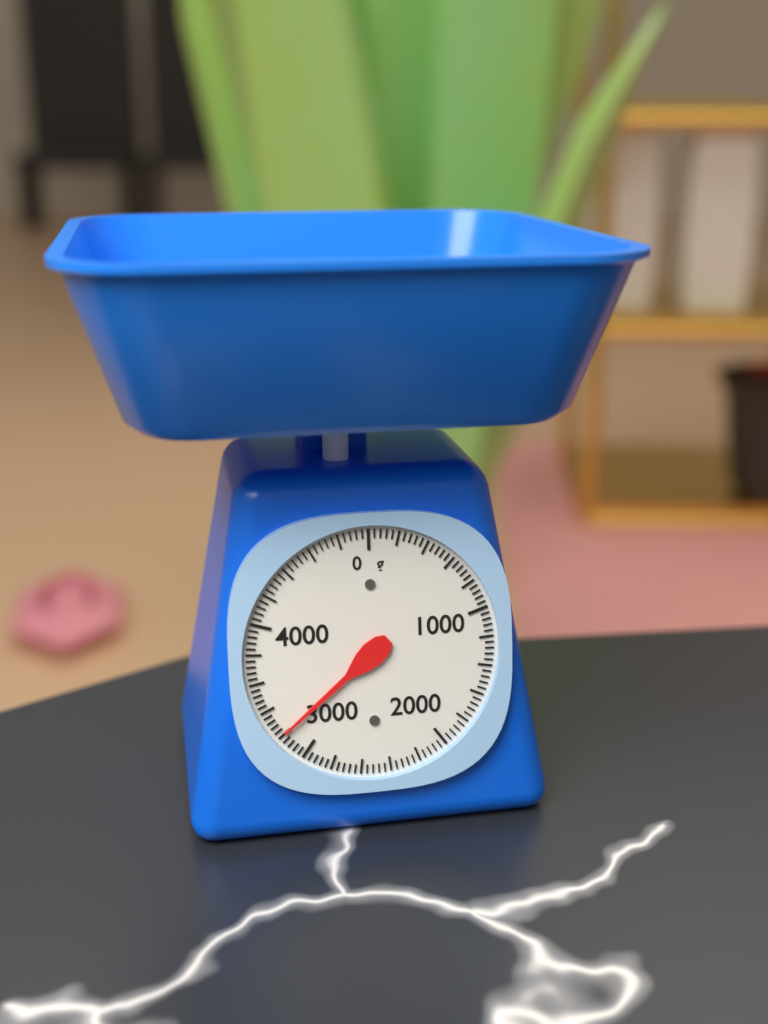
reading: 3200 g
